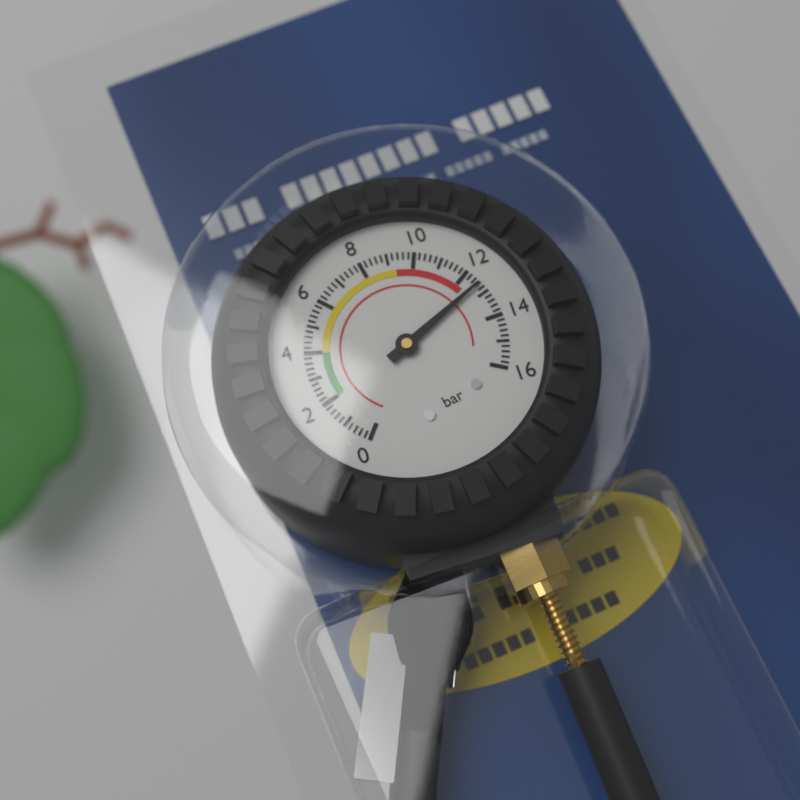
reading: 12.6 bar
